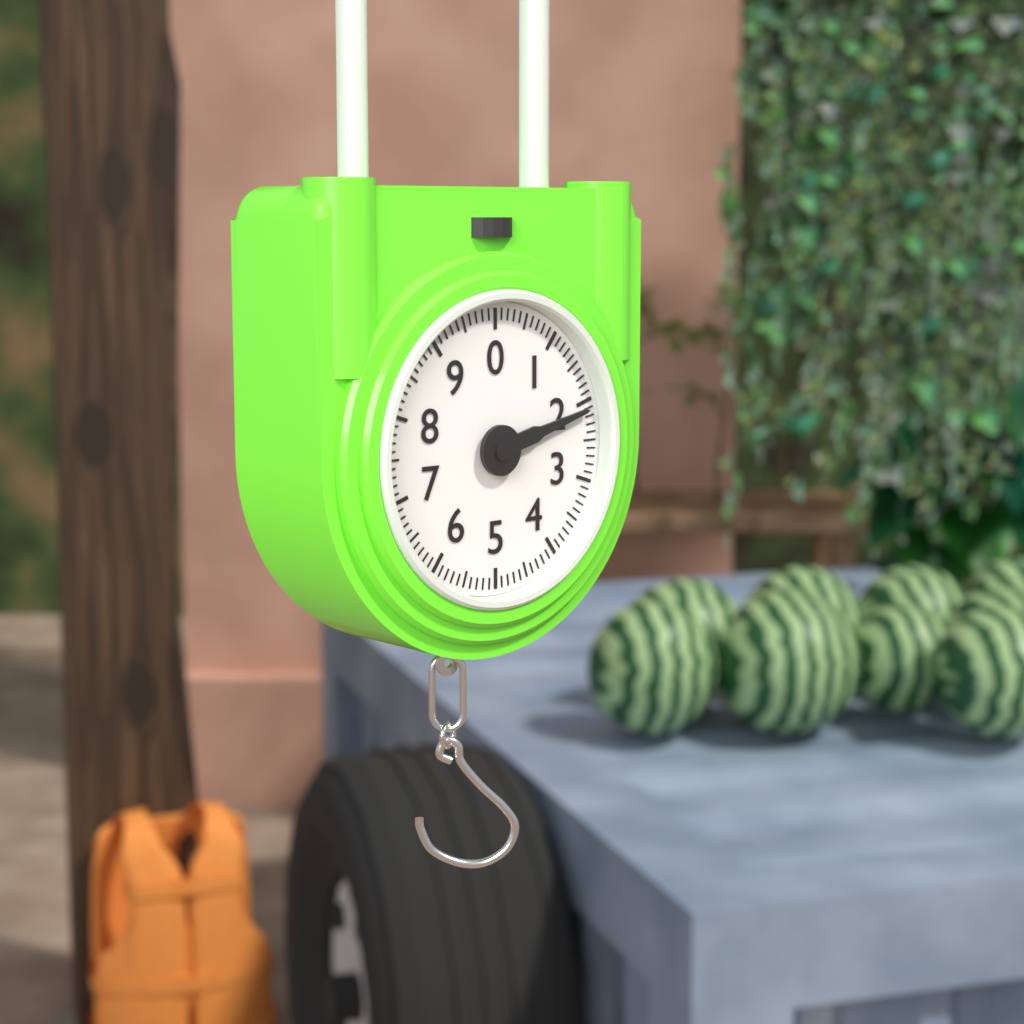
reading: 2.1 (no unit)
